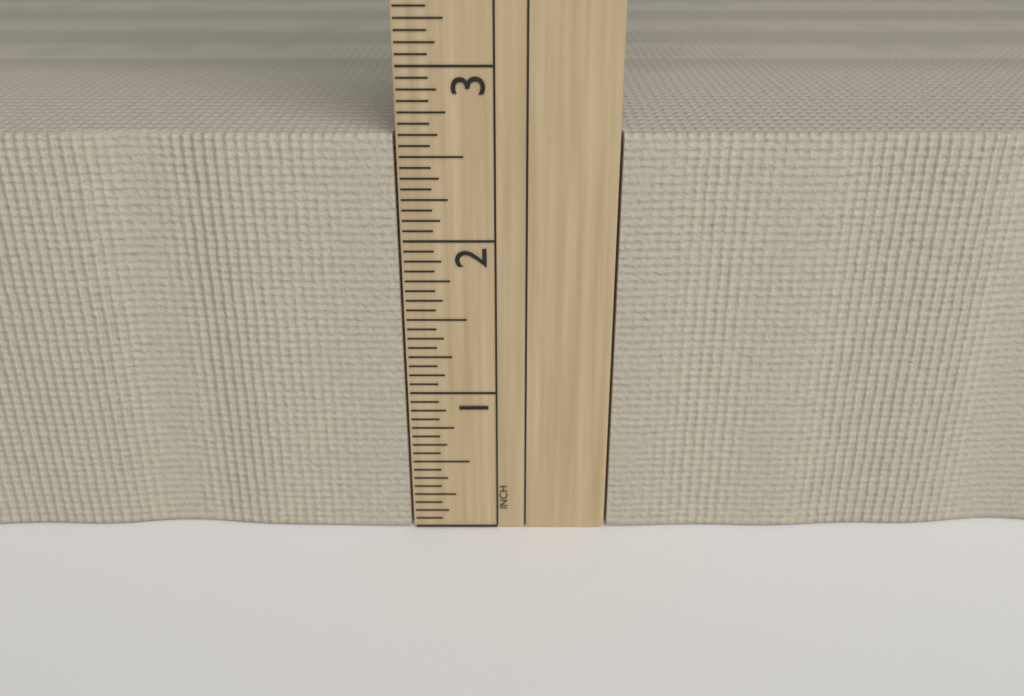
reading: 2.6250 in
